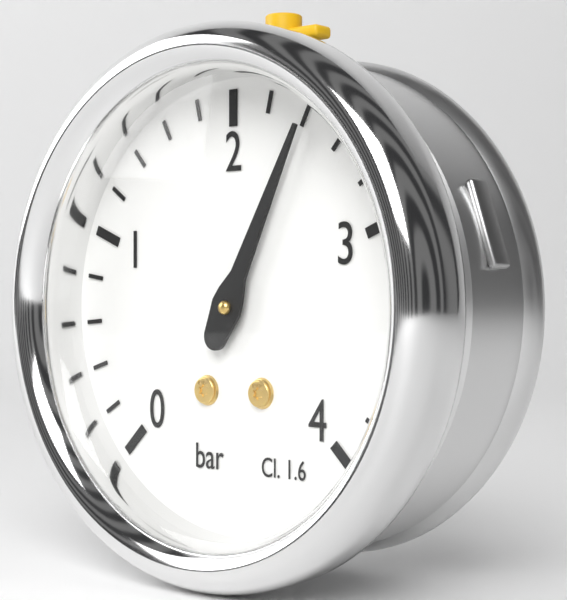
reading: 2.4 bar
